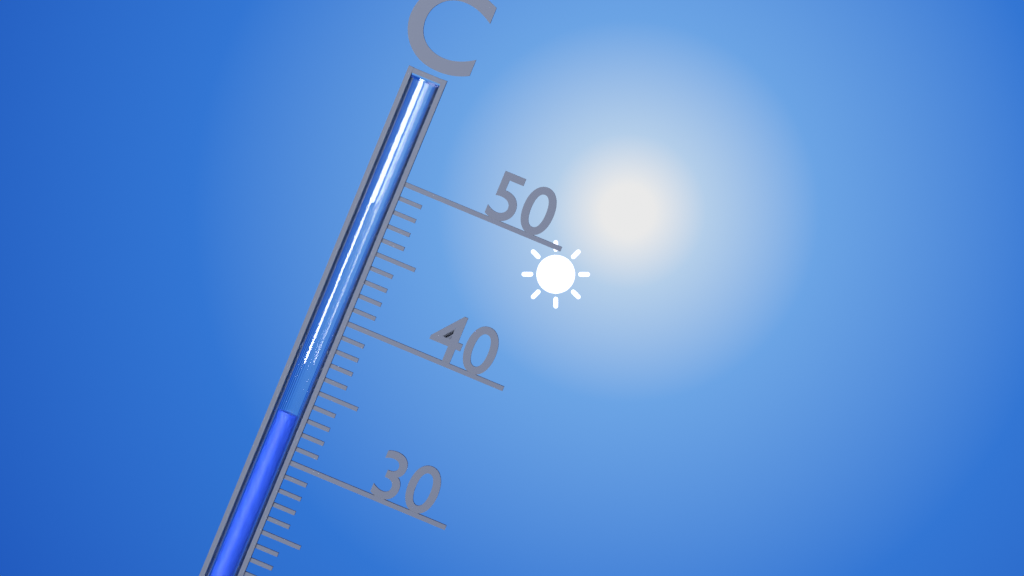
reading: 33 °C
